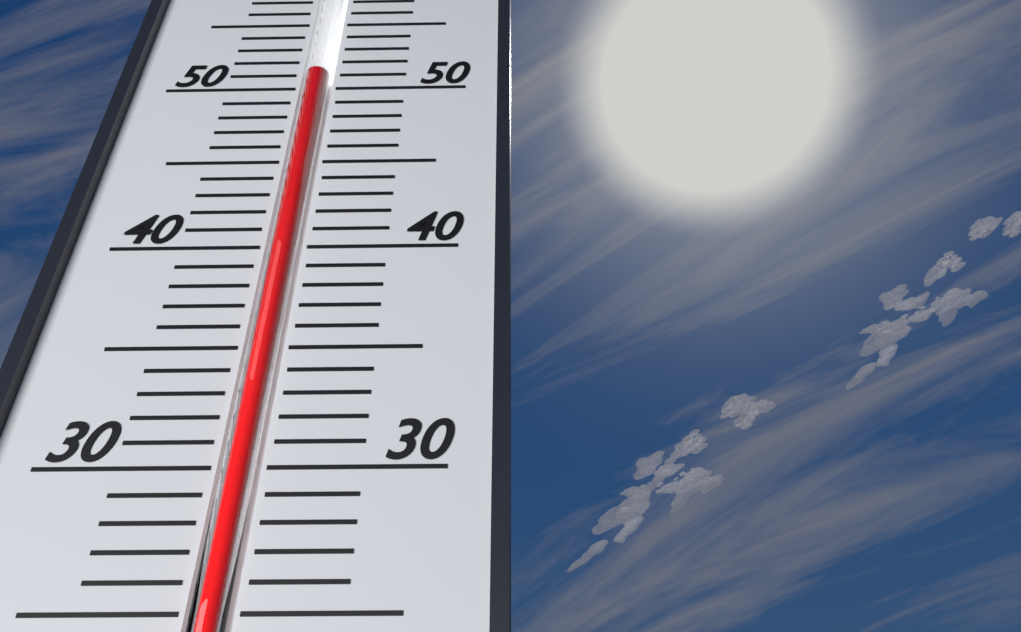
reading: 51 (no unit)
